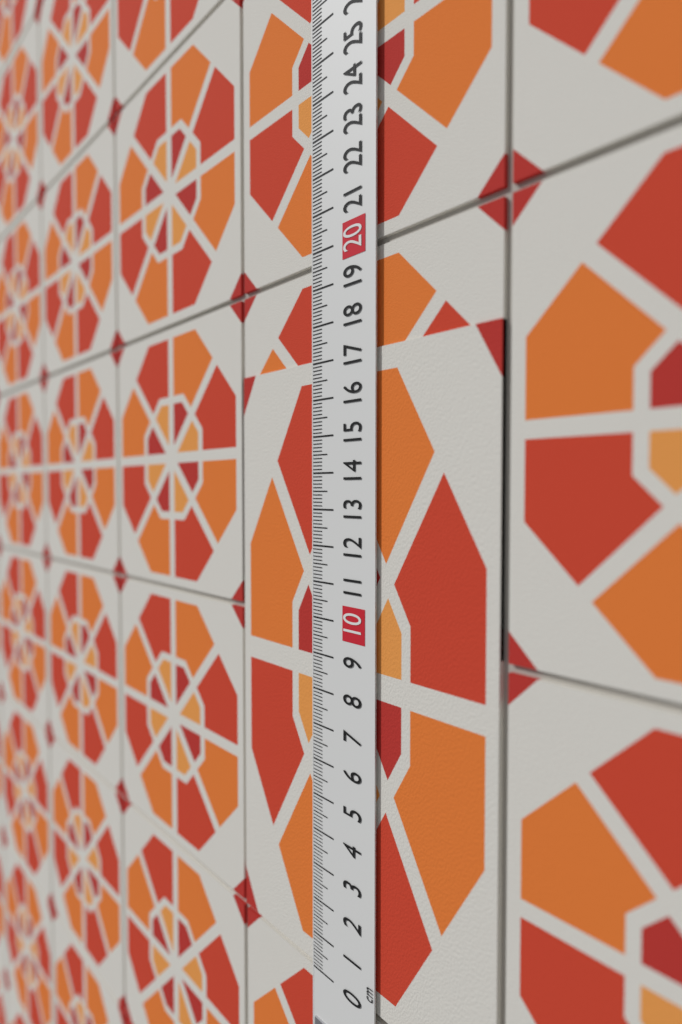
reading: 17.1 cm
